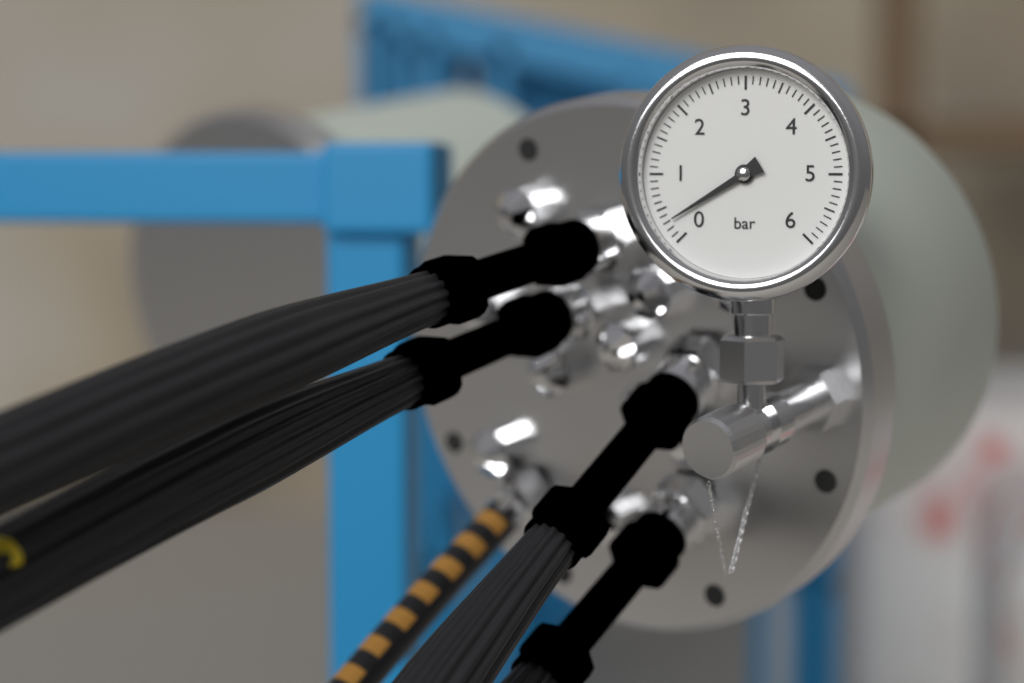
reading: 0.3 bar
